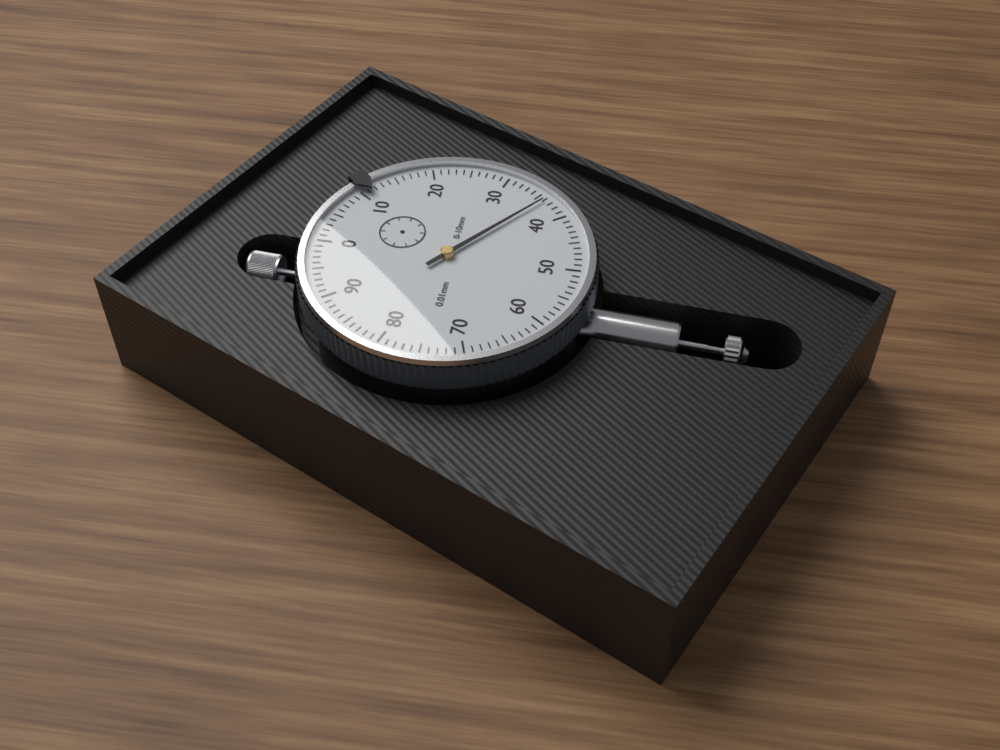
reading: 0.36 mm
